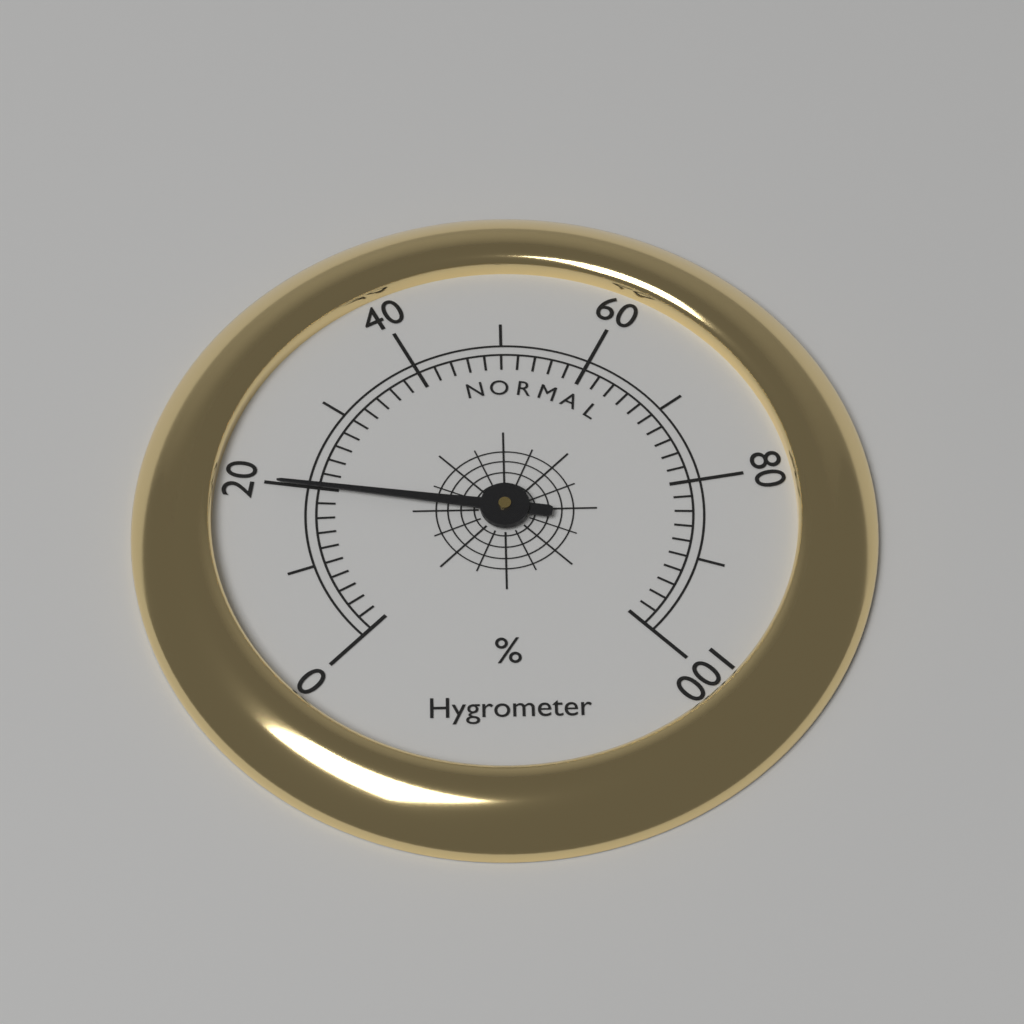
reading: 20 %
